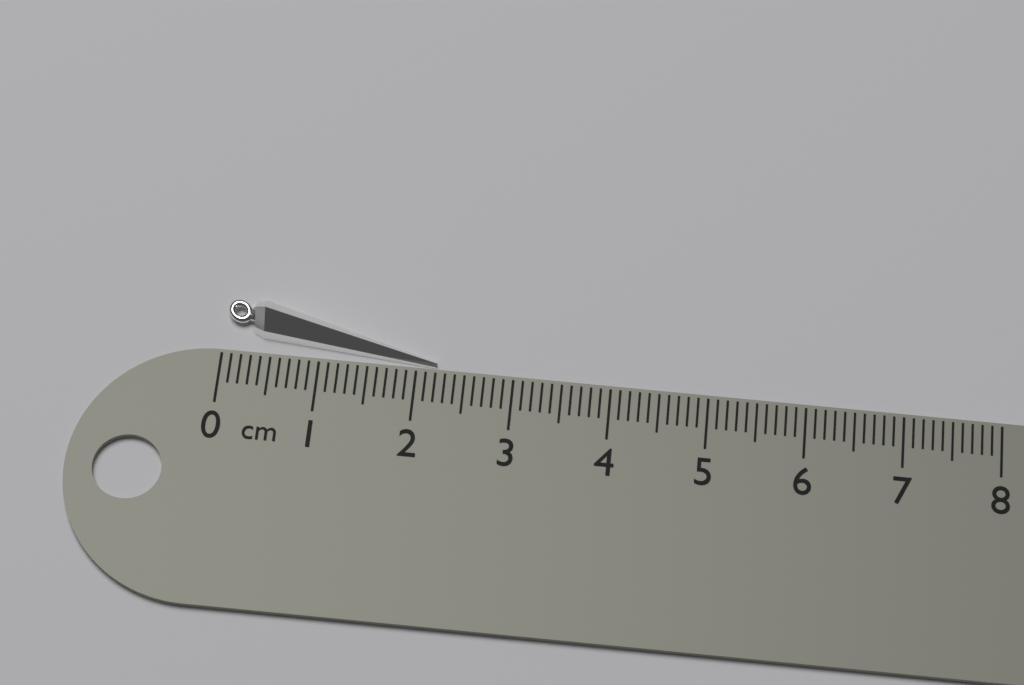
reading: 2.2 cm
